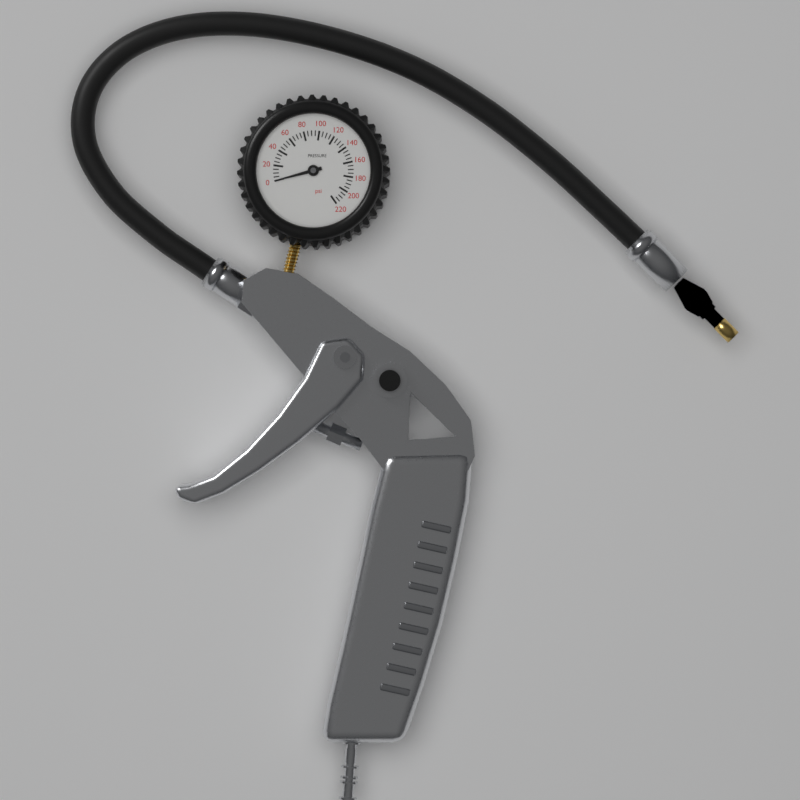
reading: 0 psi
